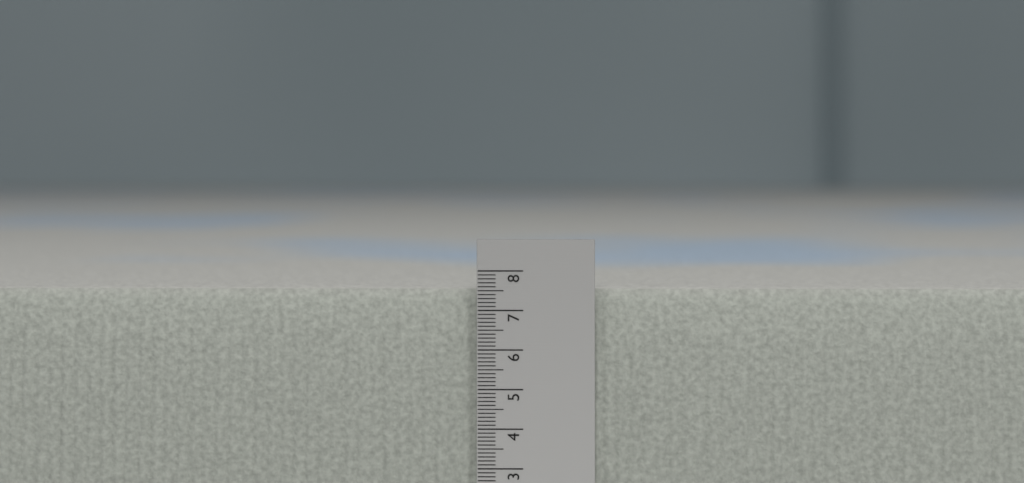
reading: 7.5 (no unit)
